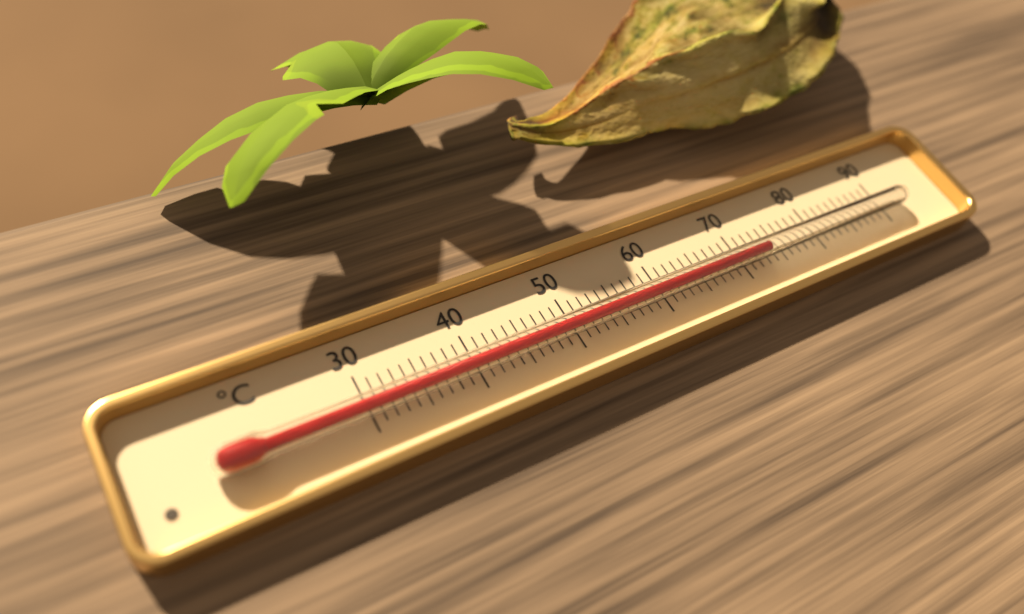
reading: 73 °C
